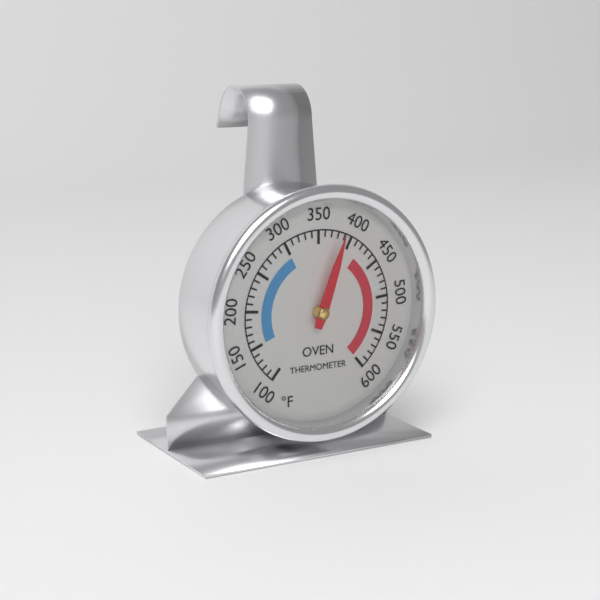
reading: 385 °F
